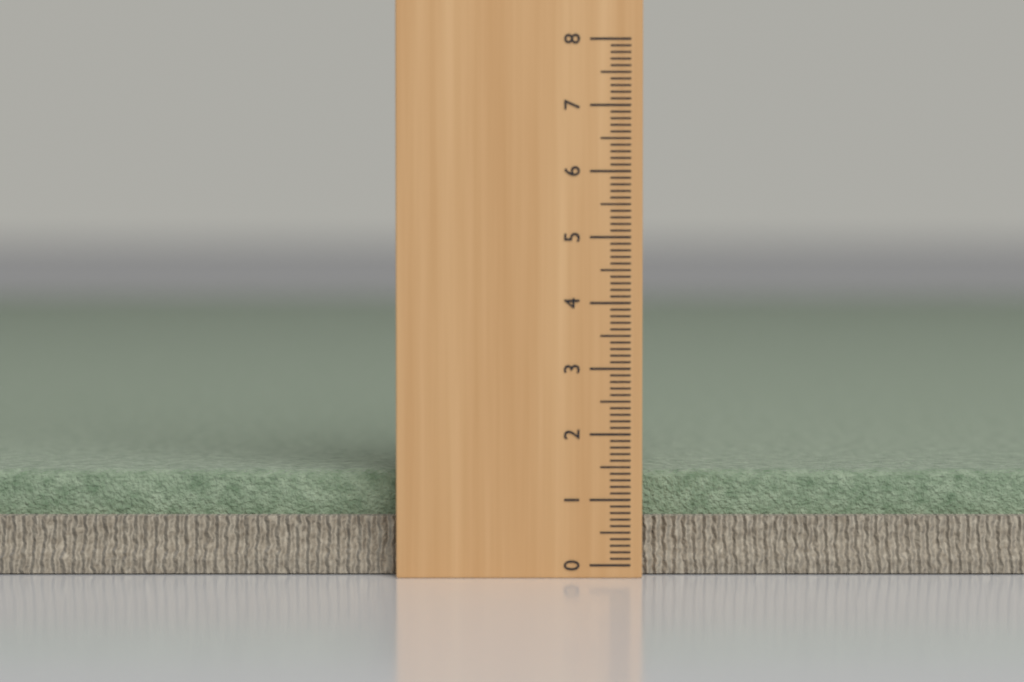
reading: 1.4 (no unit)
